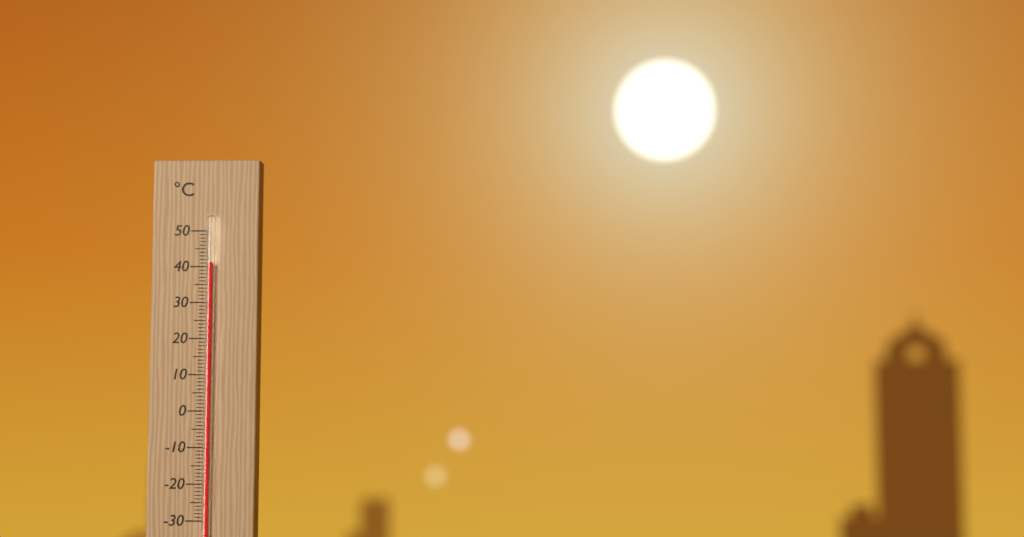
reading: 41 °C
